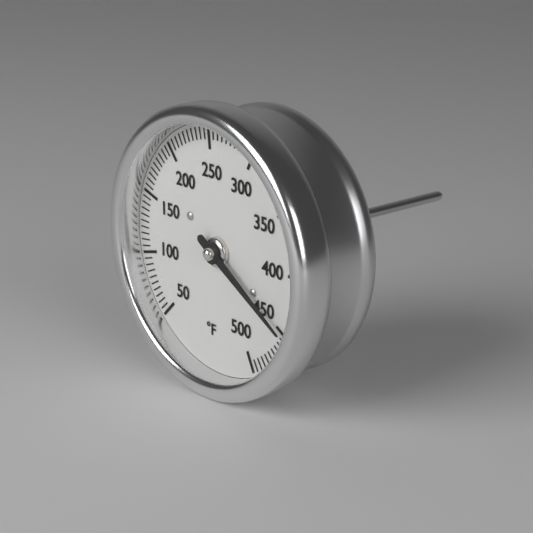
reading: 450 °F
